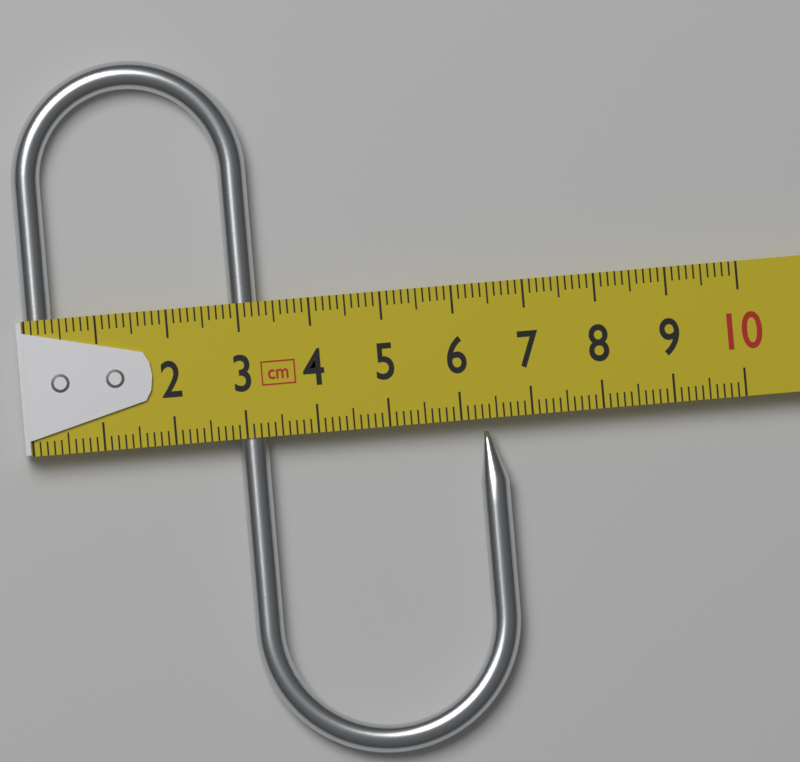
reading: 6.6 cm
